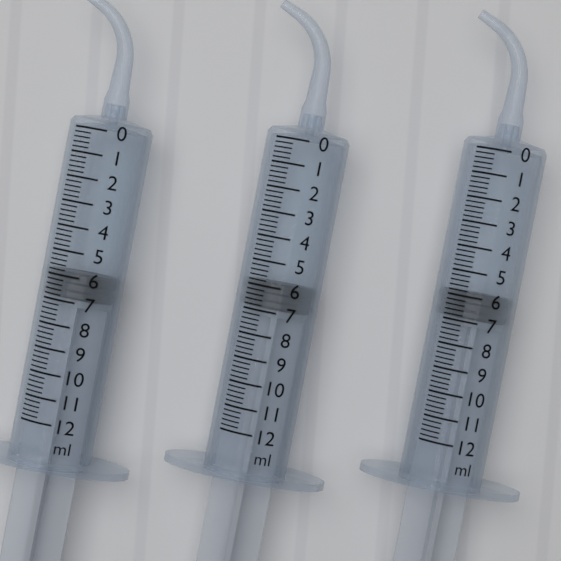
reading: 5.8 ml
